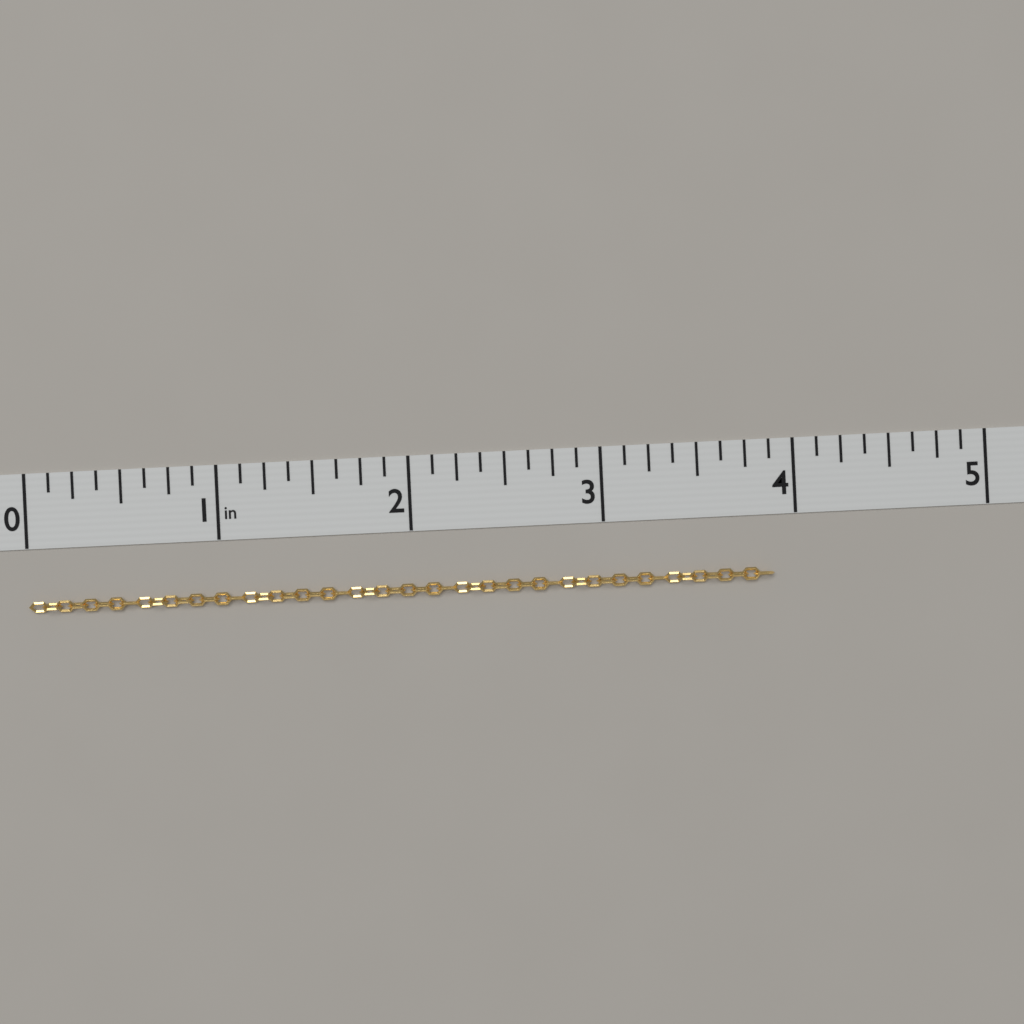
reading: 3.875 in
